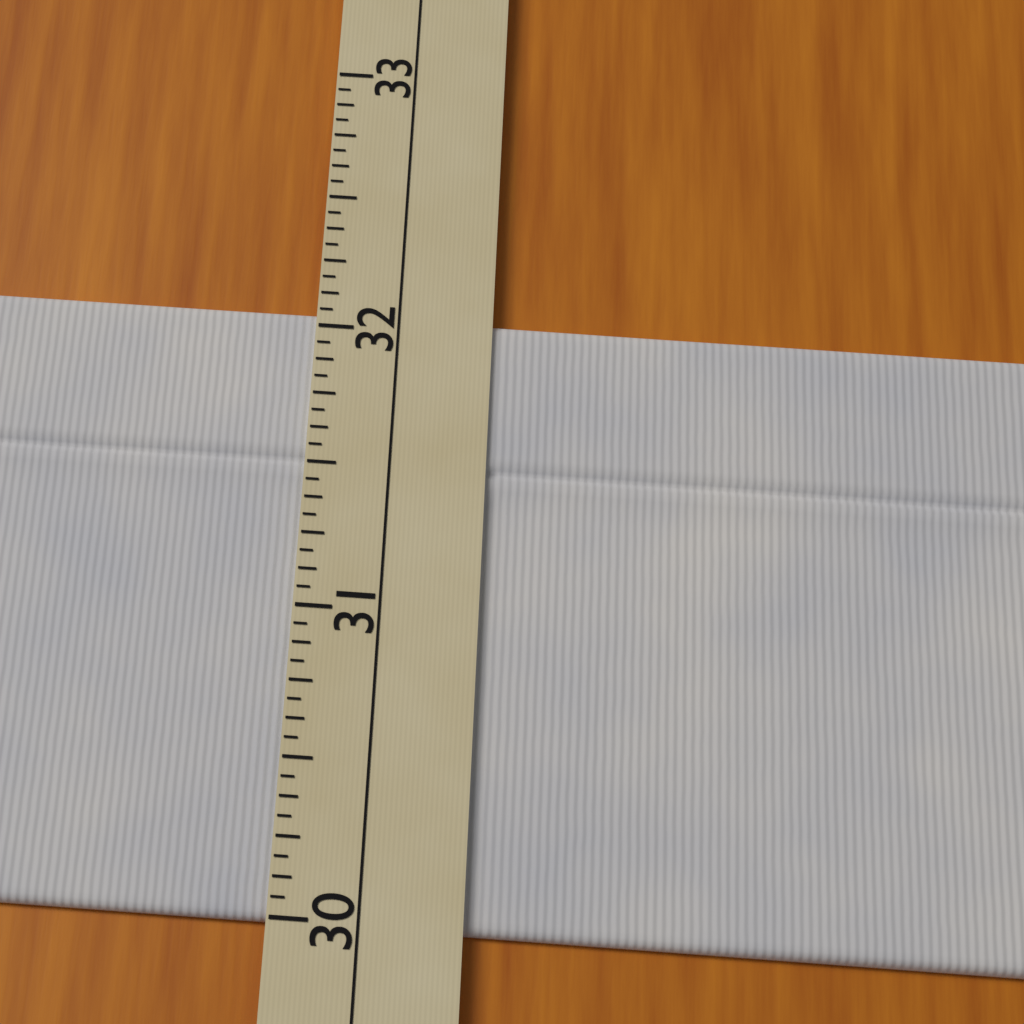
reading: 32.0625 (no unit)
